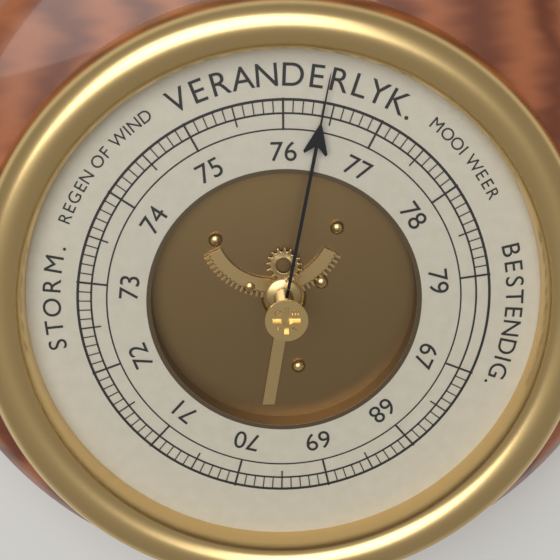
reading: 76.4 (no unit)
